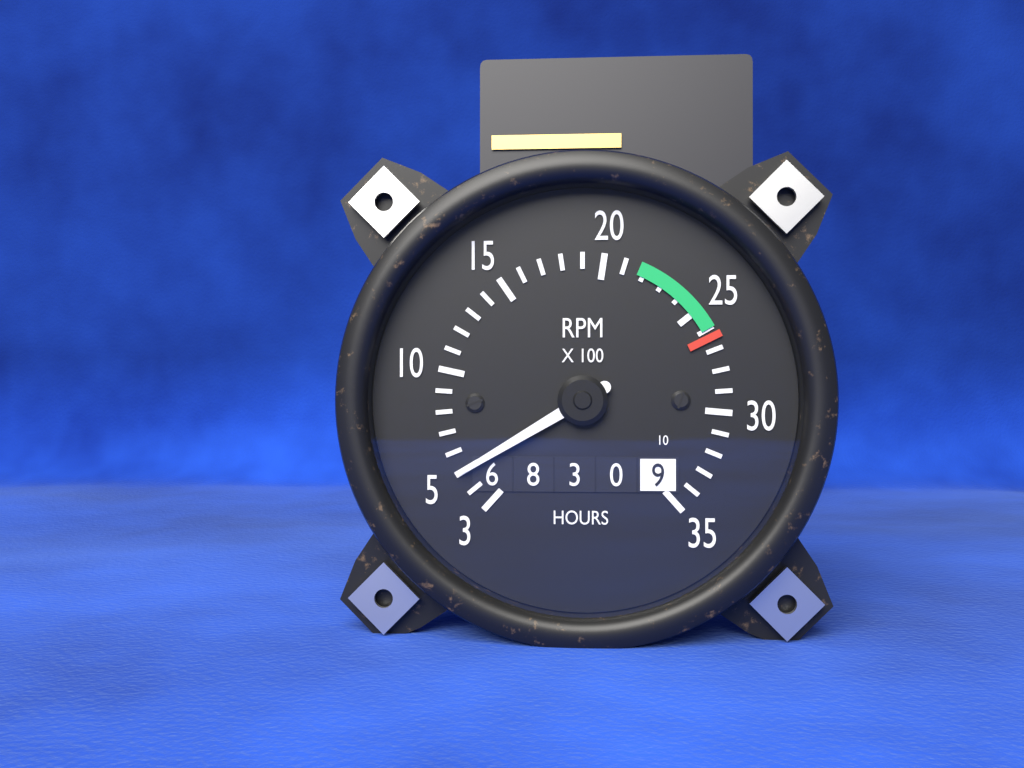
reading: 500 RPM
